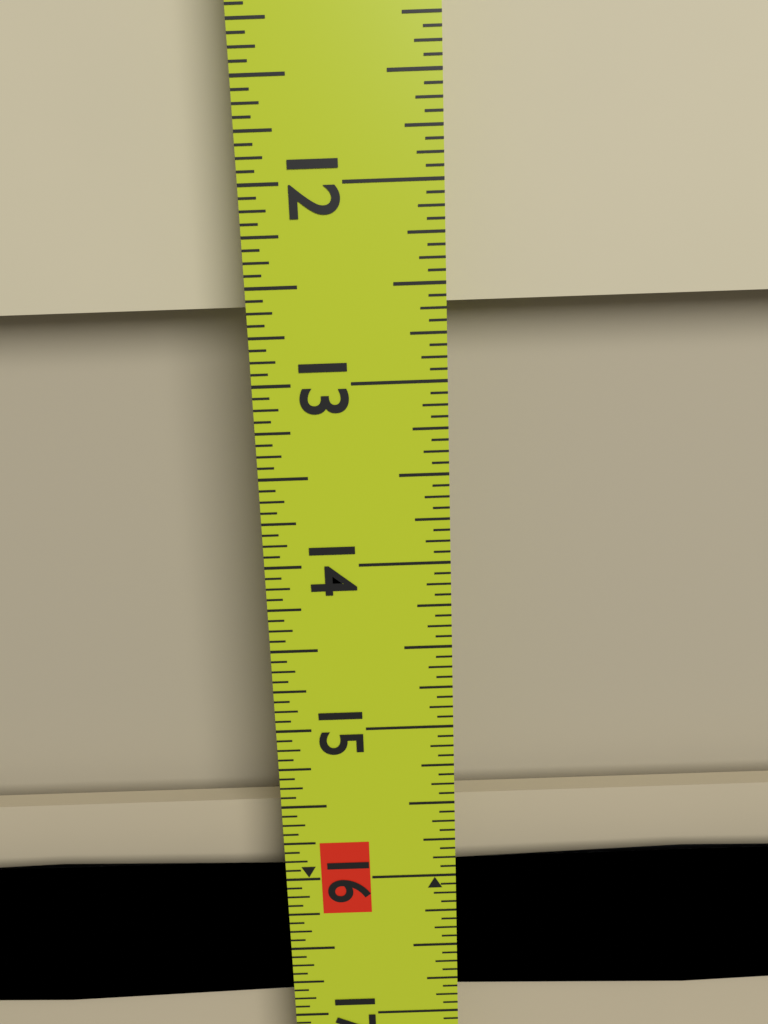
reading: 12.6250 in
